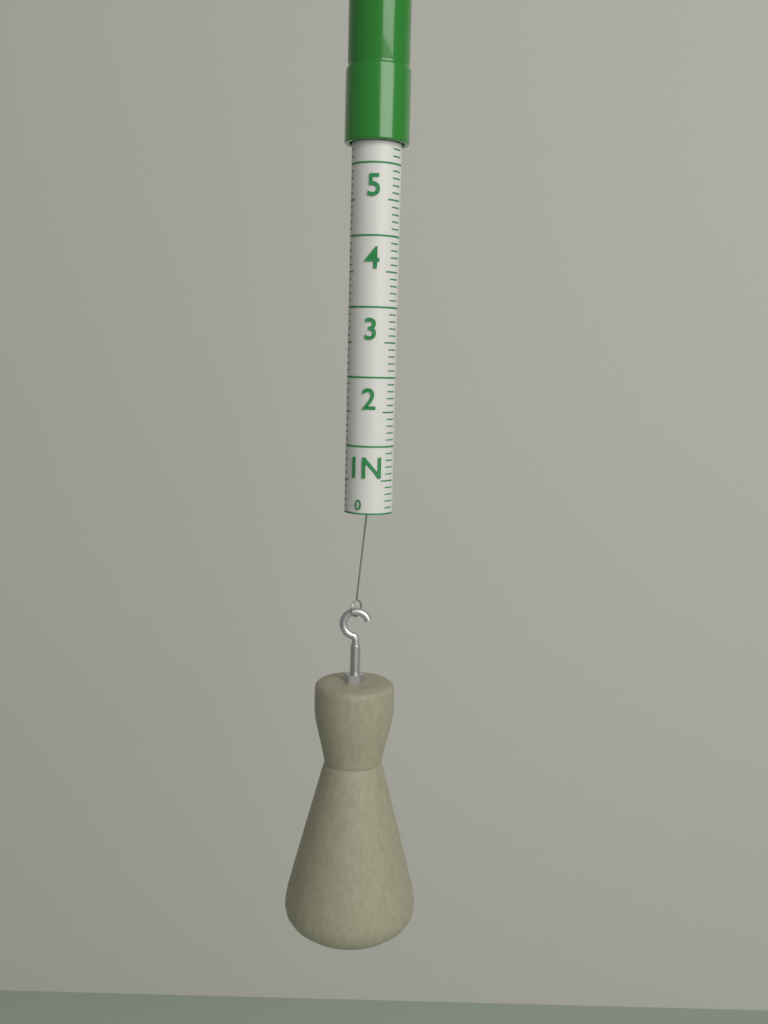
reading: 5.3 N
